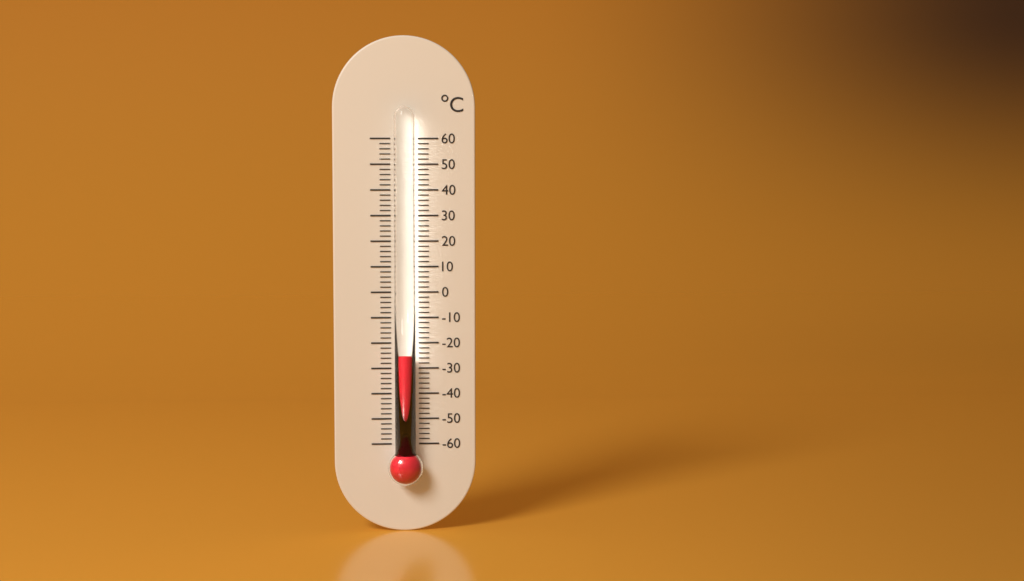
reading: -24 °C
